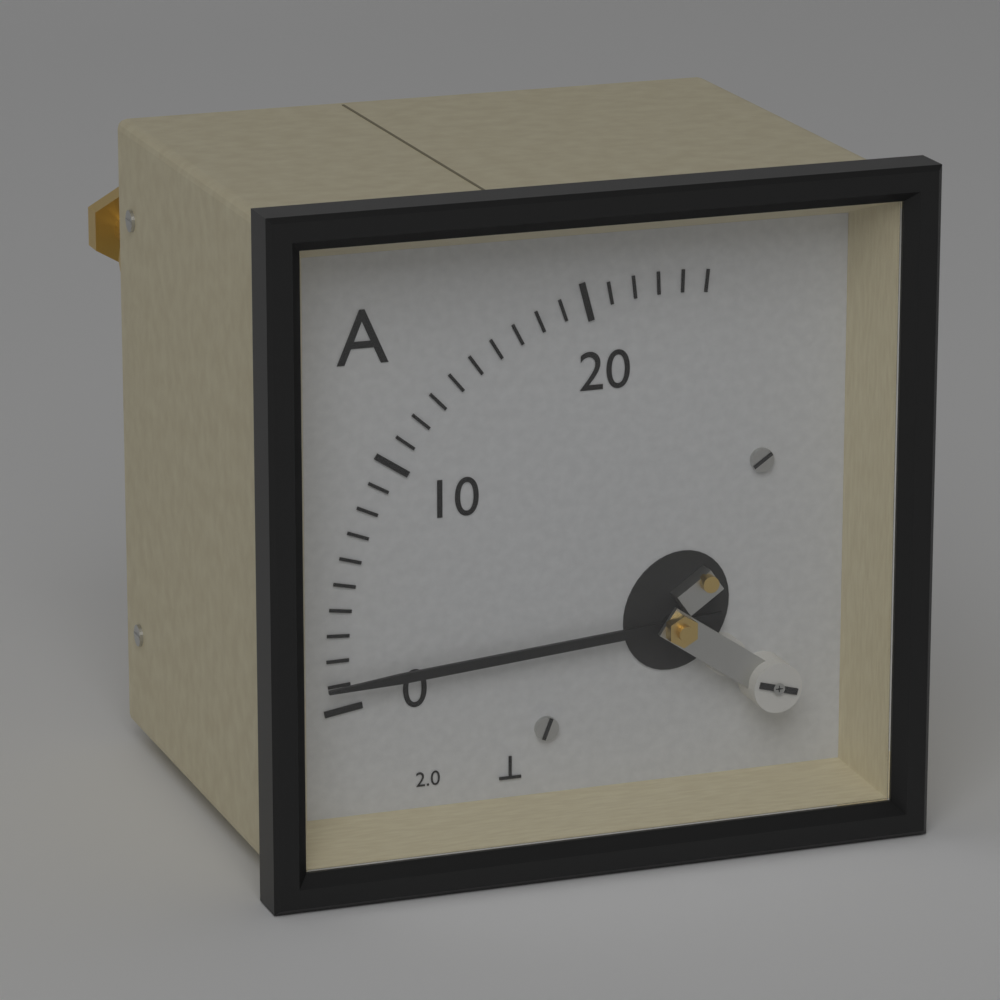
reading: 1 A
